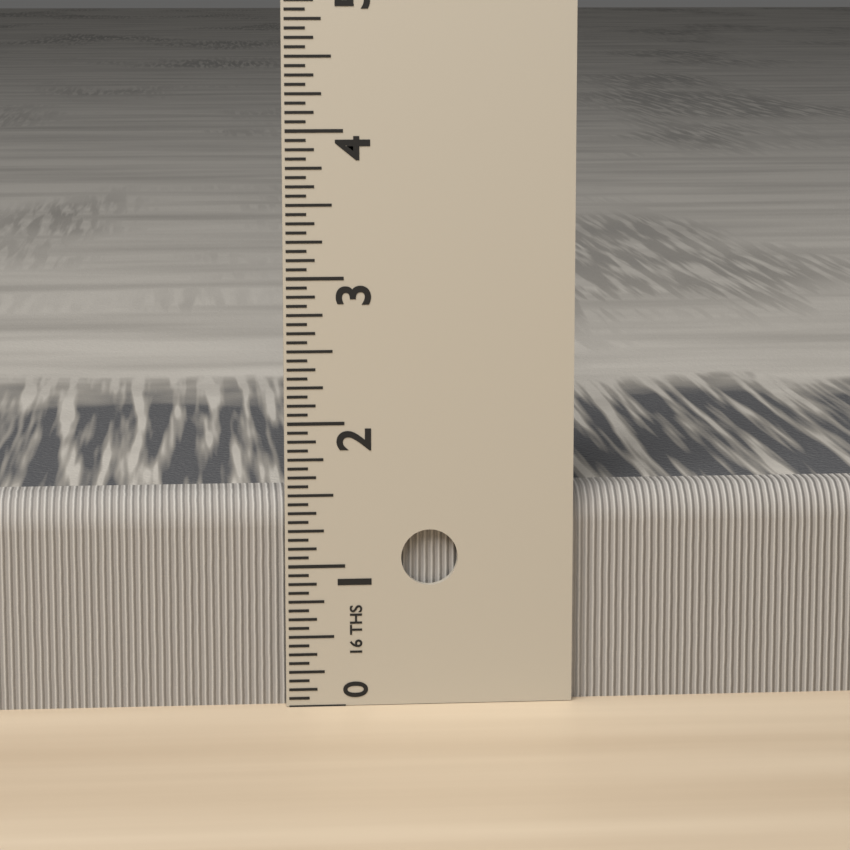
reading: 1.5000 in
